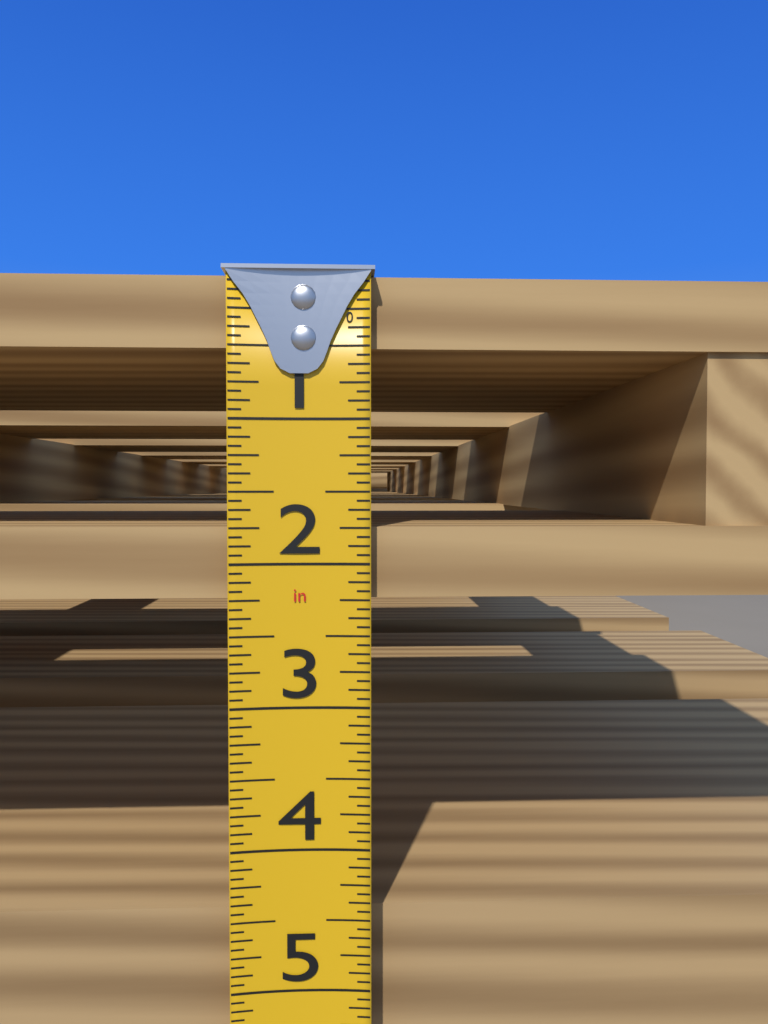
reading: 2.2500 in
